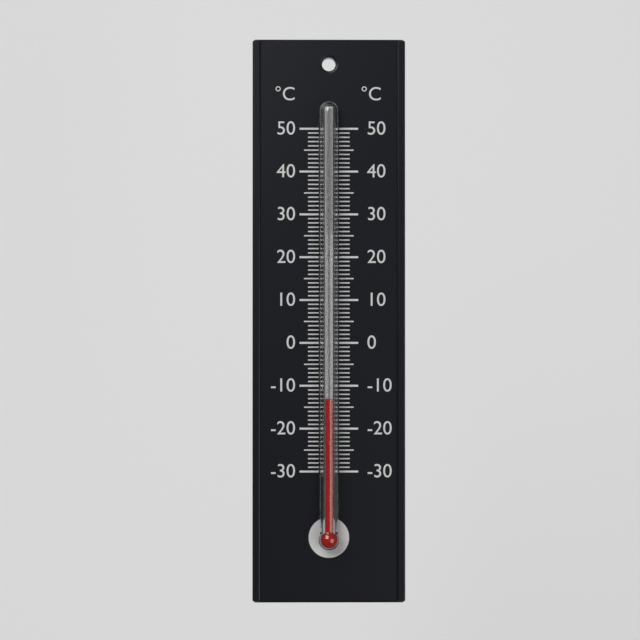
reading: -13 °C
